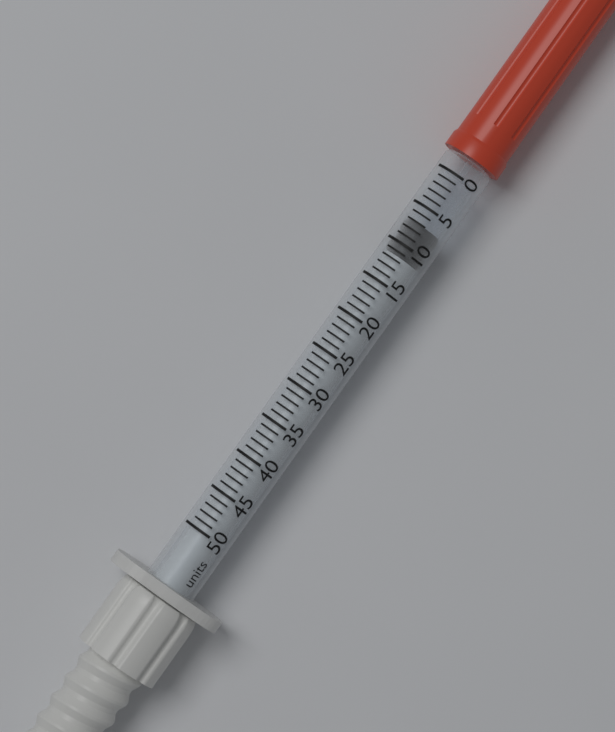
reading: 7 units
